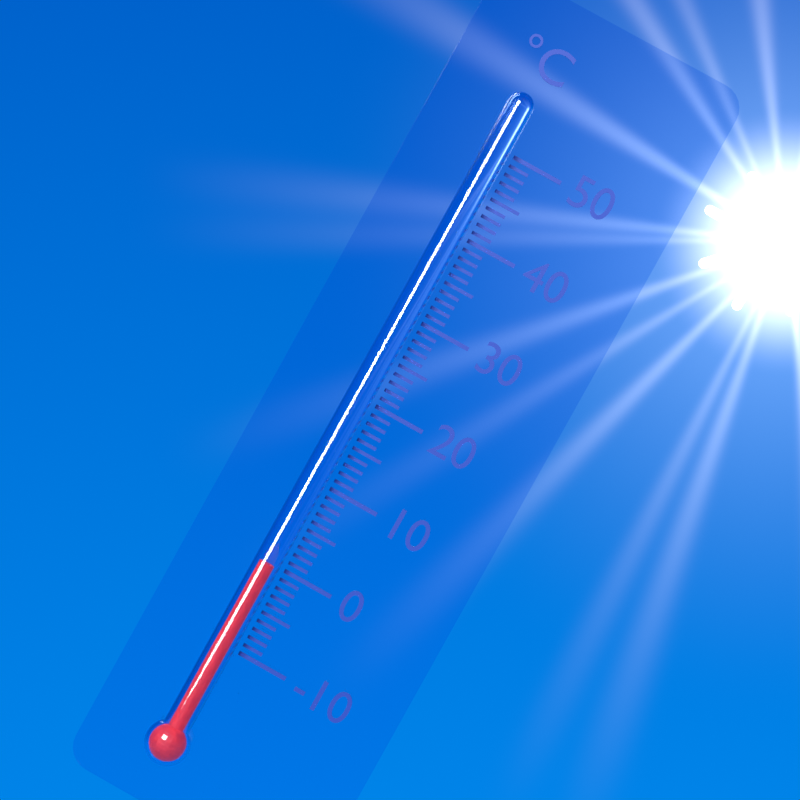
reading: 0 °C
